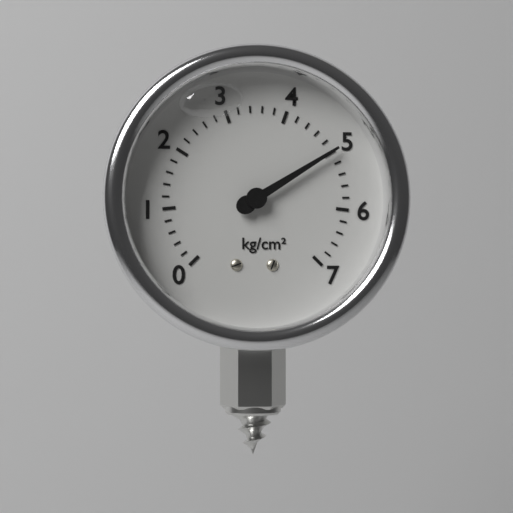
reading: 5.0 kg/cm²
